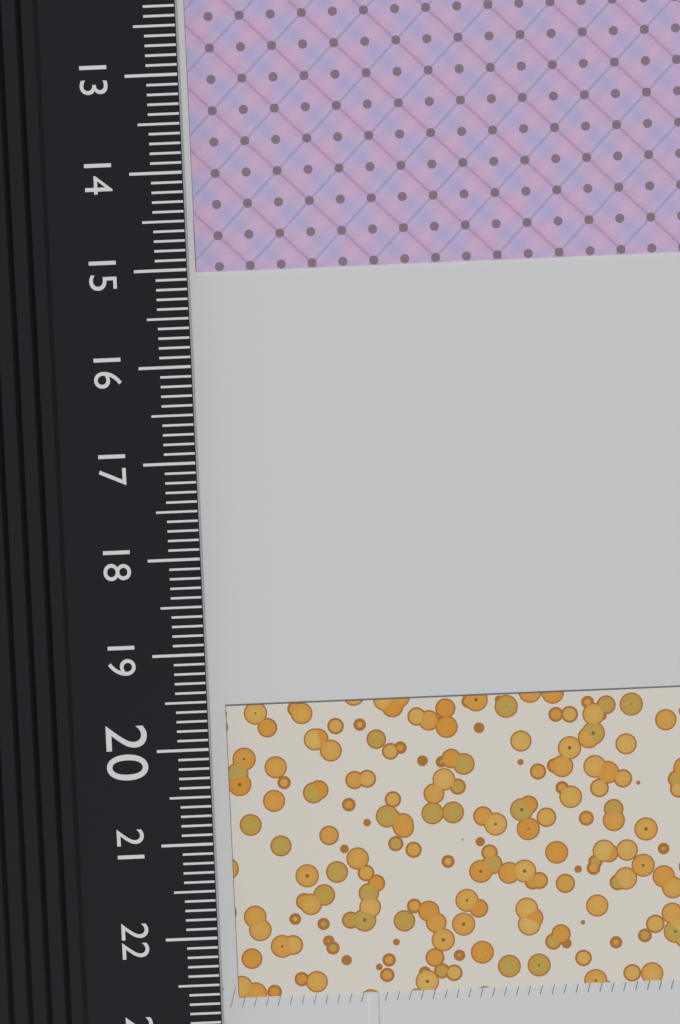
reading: 15.0 cm
